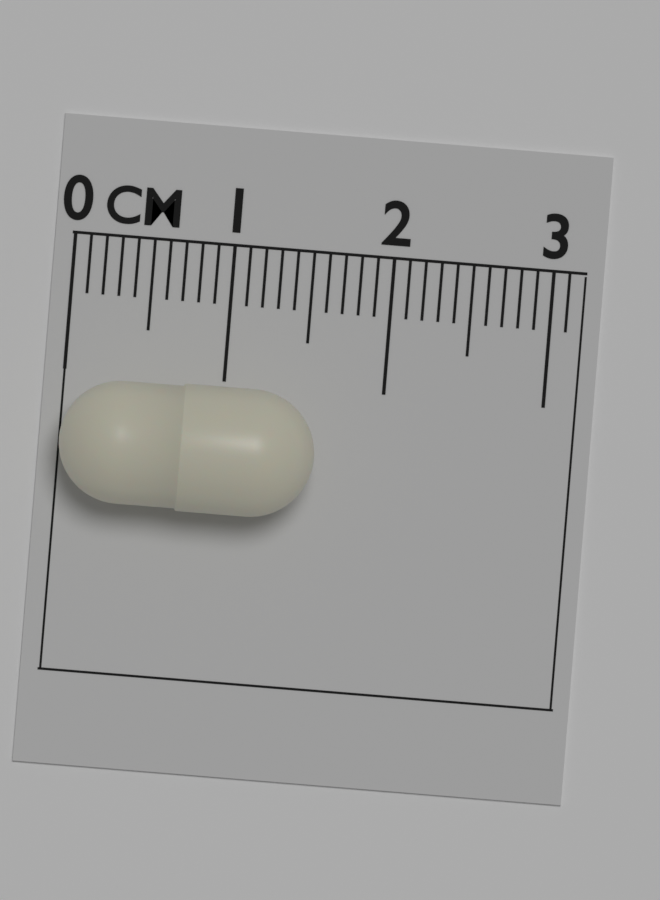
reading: 1.6 cm
